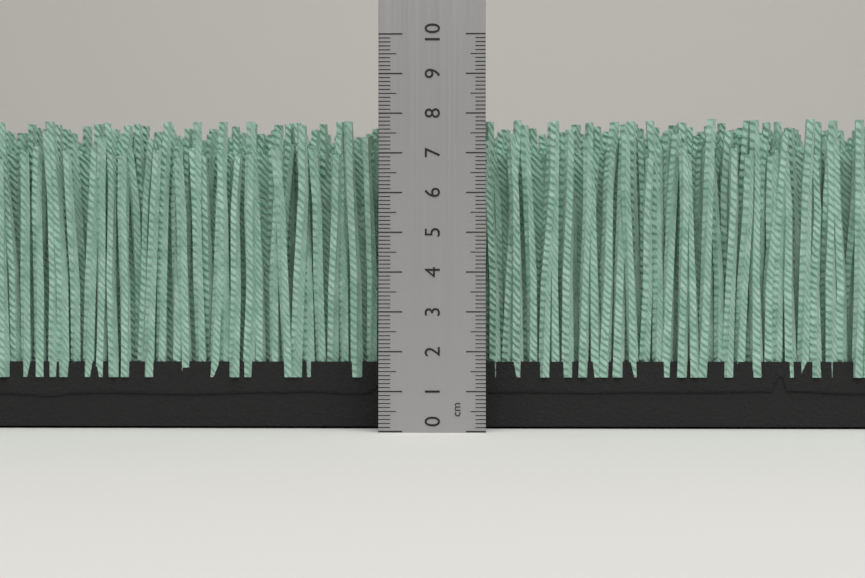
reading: 7.9 cm
